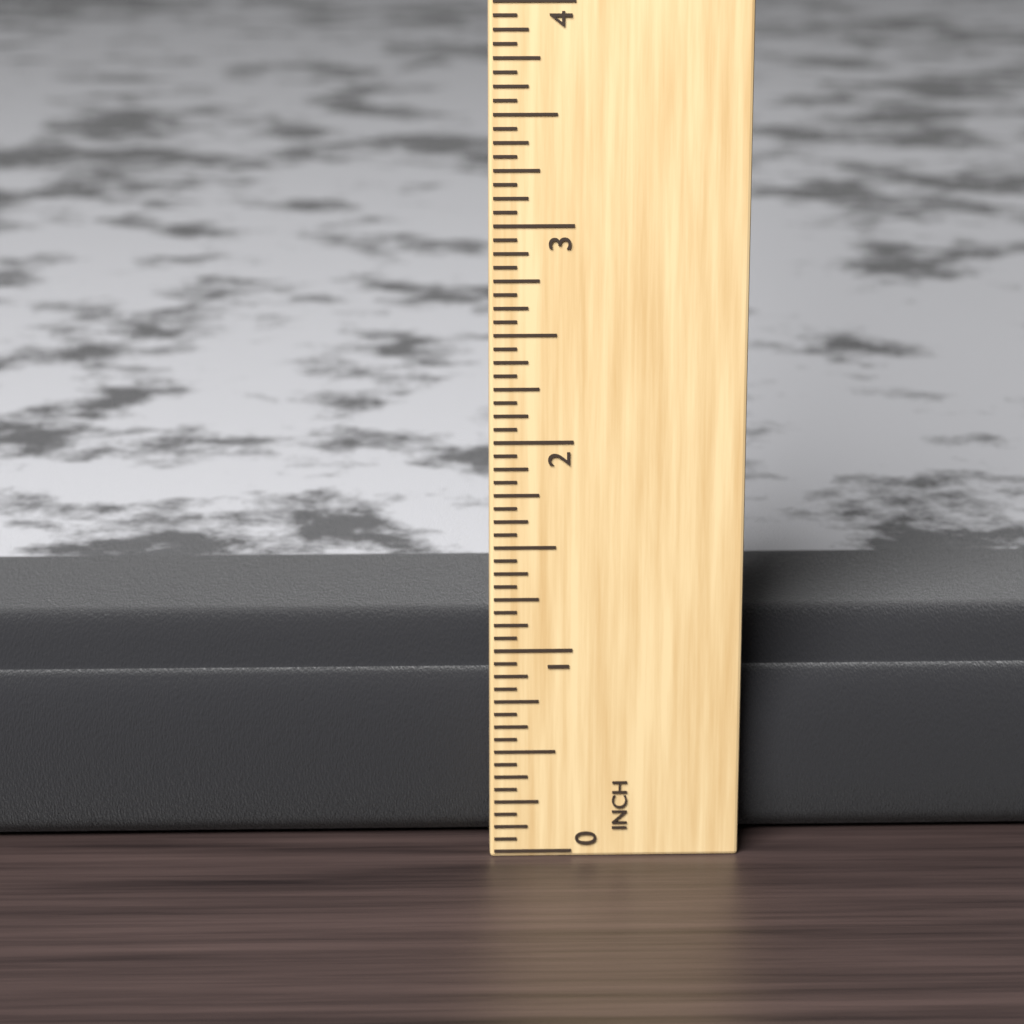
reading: 1.0000 in
